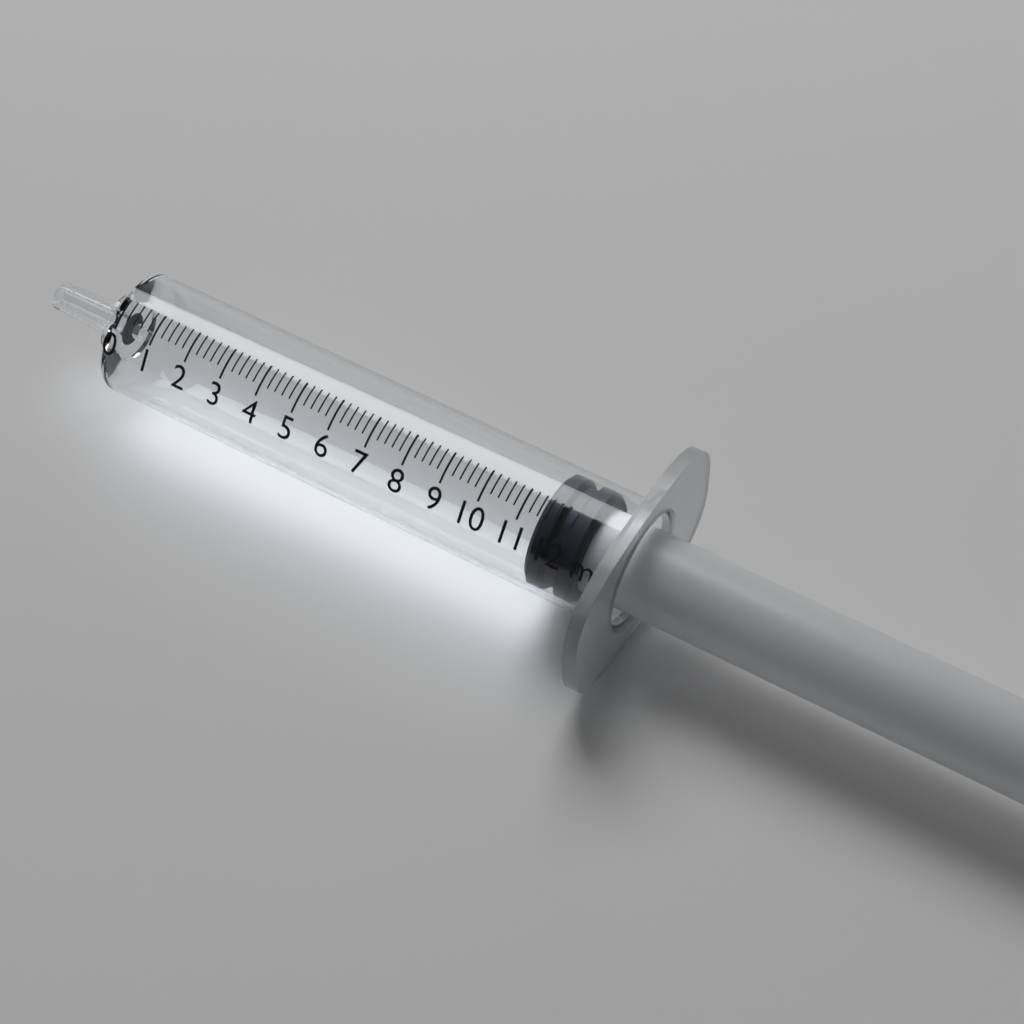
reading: 11.4 ml
